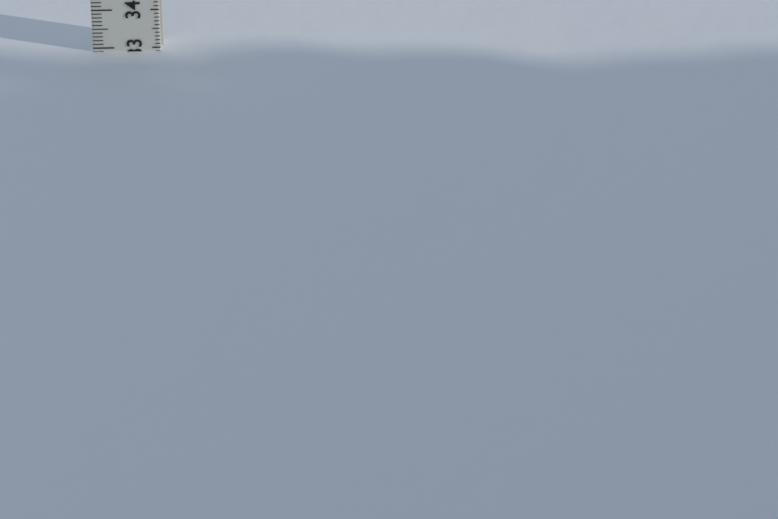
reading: 32.9 (no unit)
